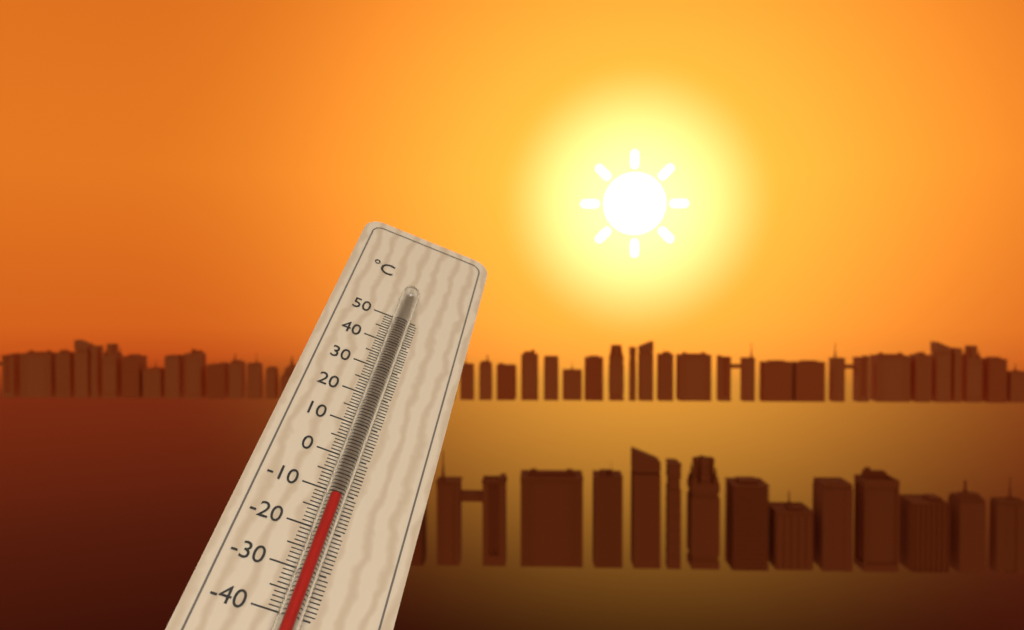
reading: -13 °C
